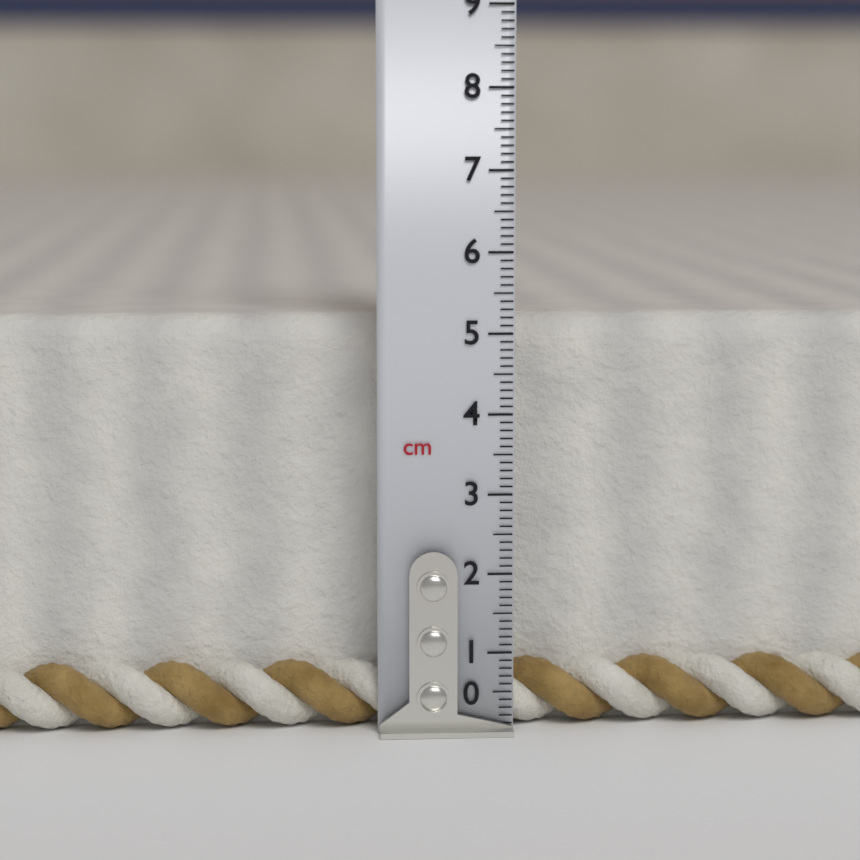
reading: 5.2 cm
